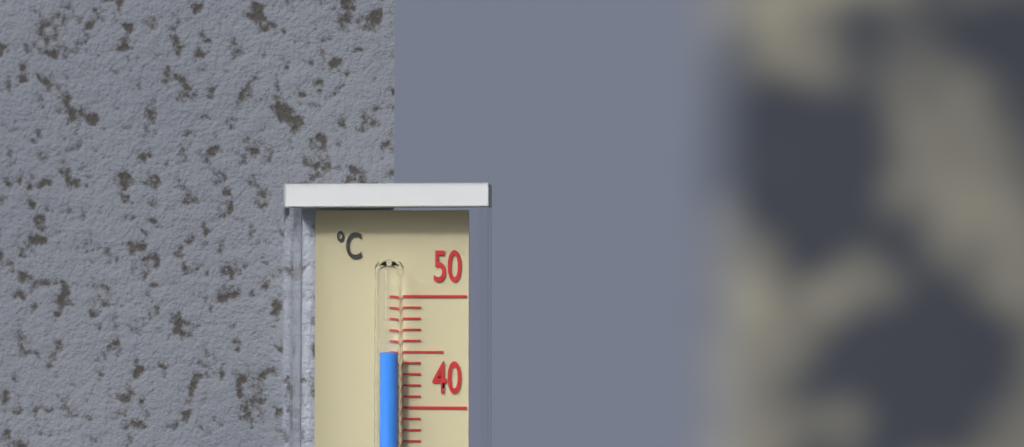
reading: 45 °C
